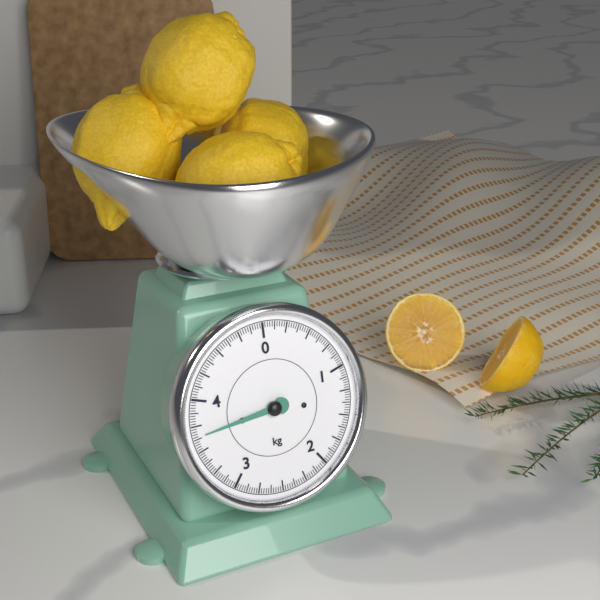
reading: 3.650 kg
